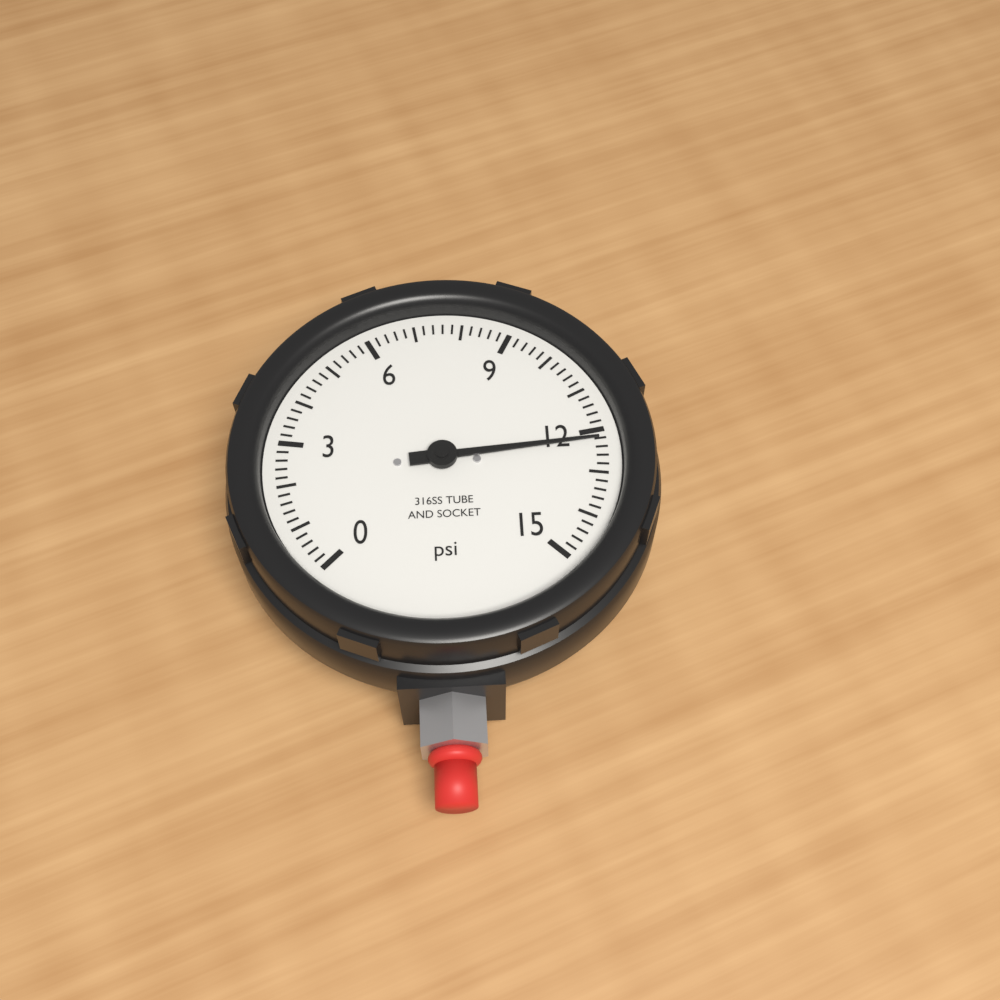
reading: 12.2 psi
